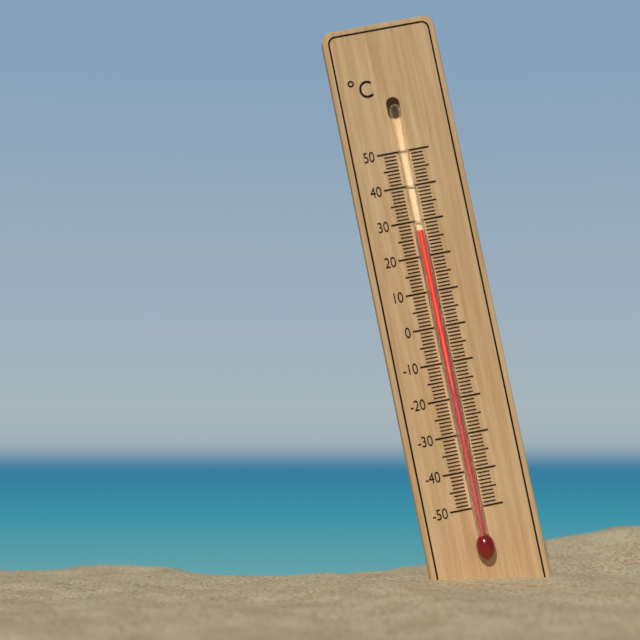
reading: 27 °C
